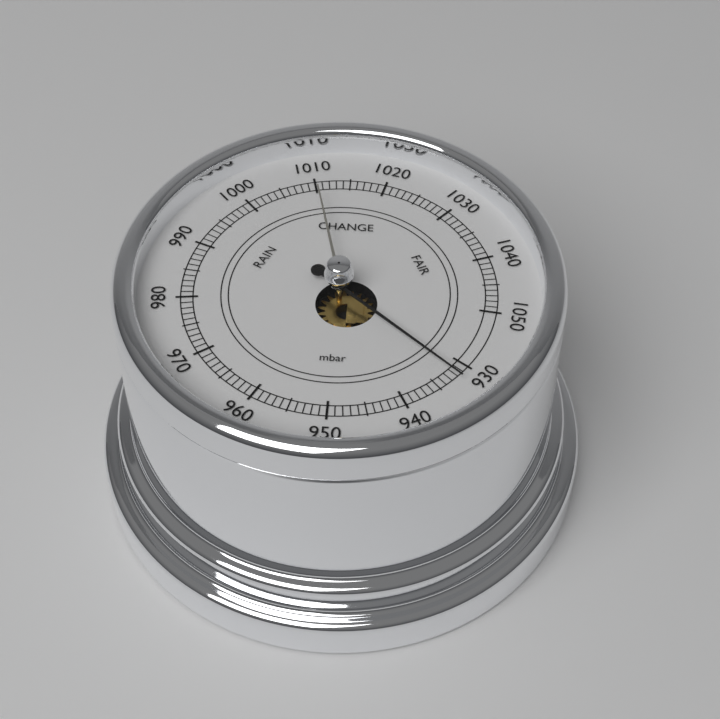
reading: 932 mbar
